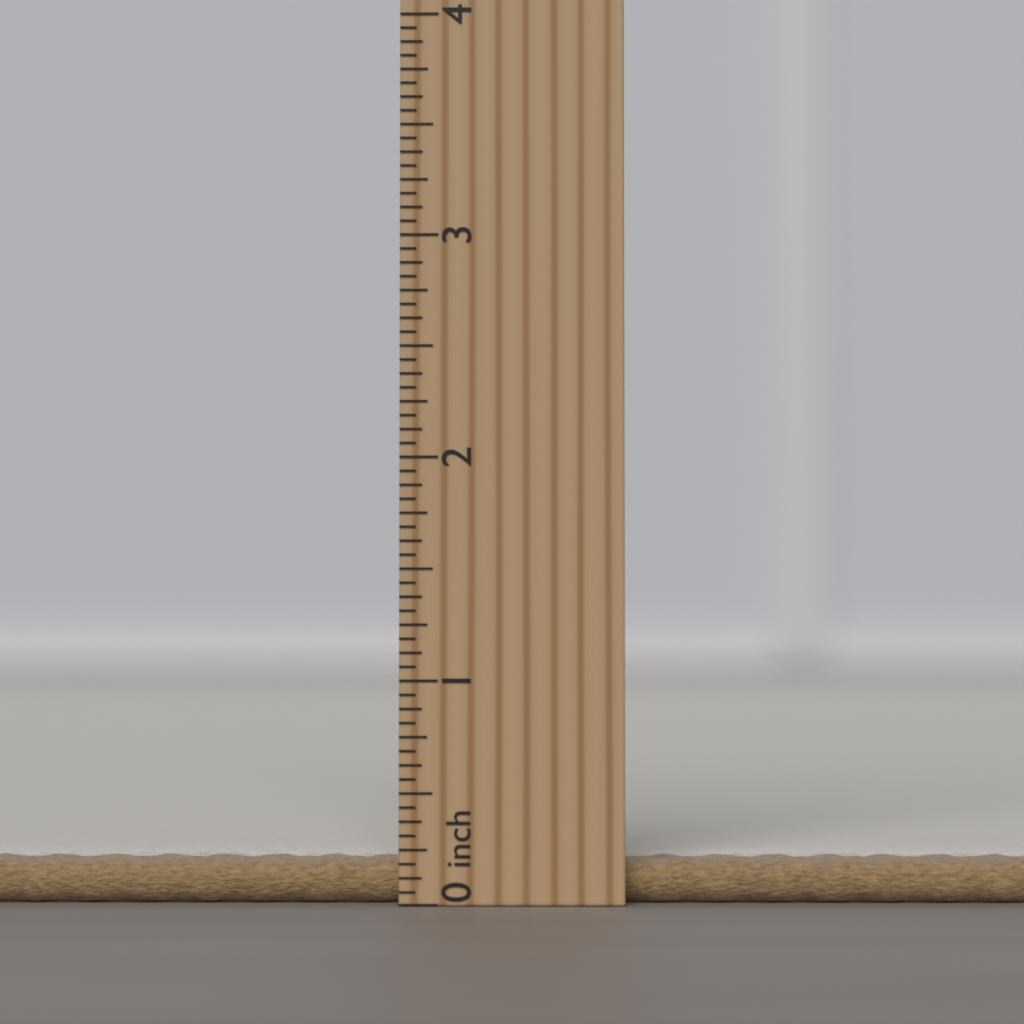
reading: 0.1875 inch
